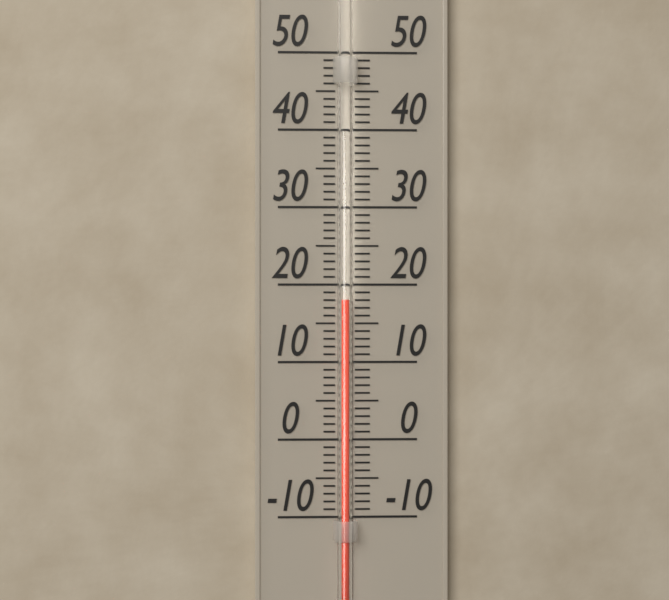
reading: 18 (no unit)
